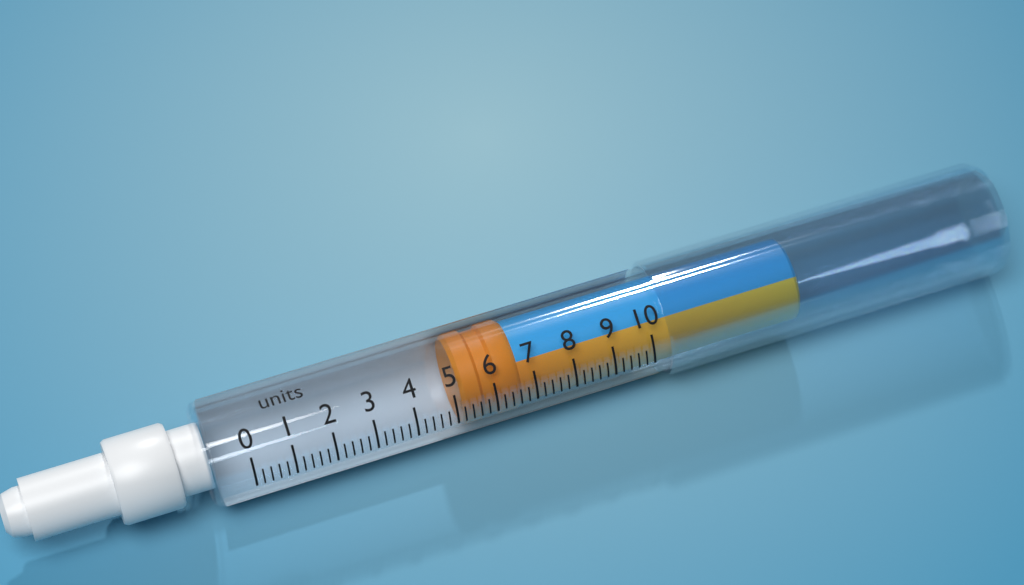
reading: 5.2 units
